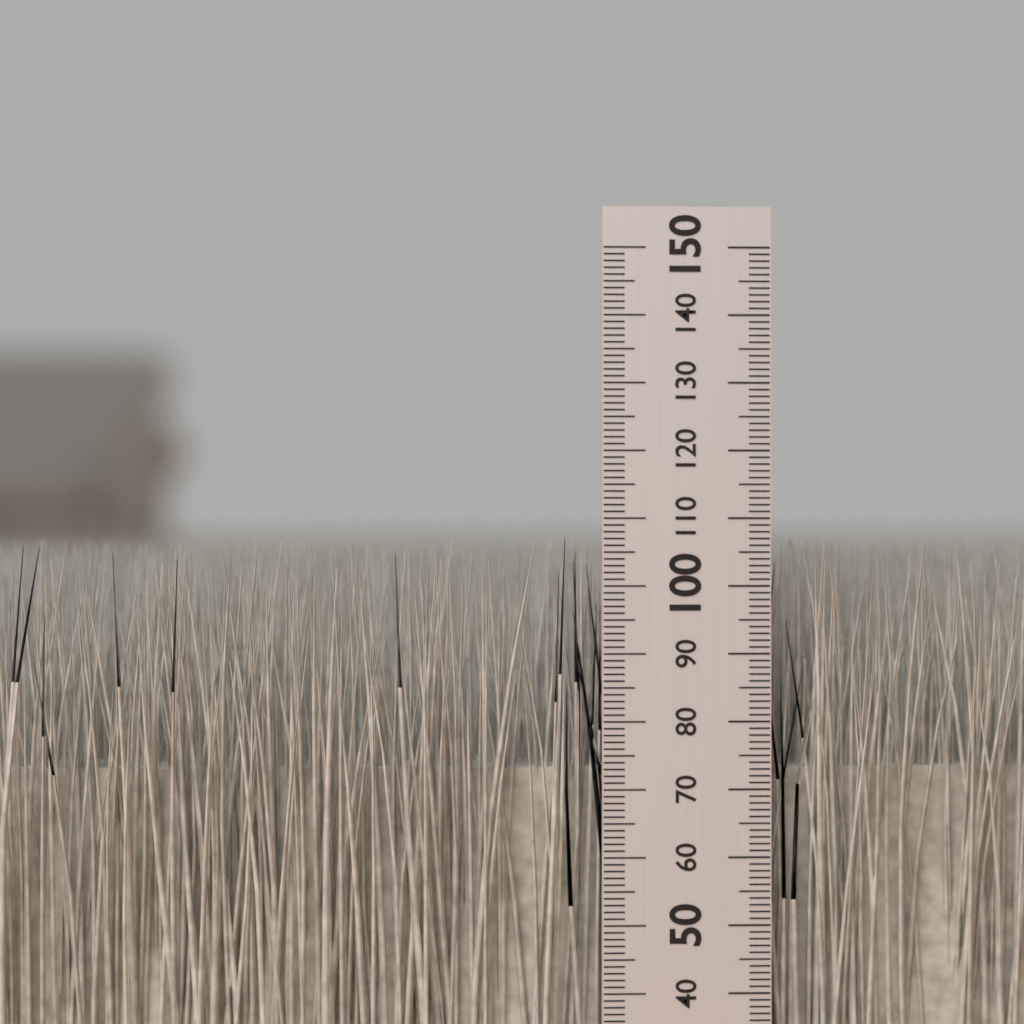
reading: 107 mm
